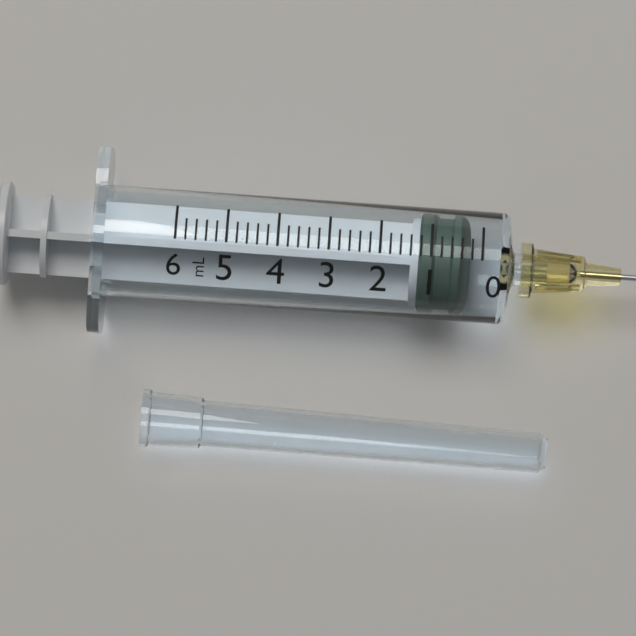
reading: 0.4 ml
